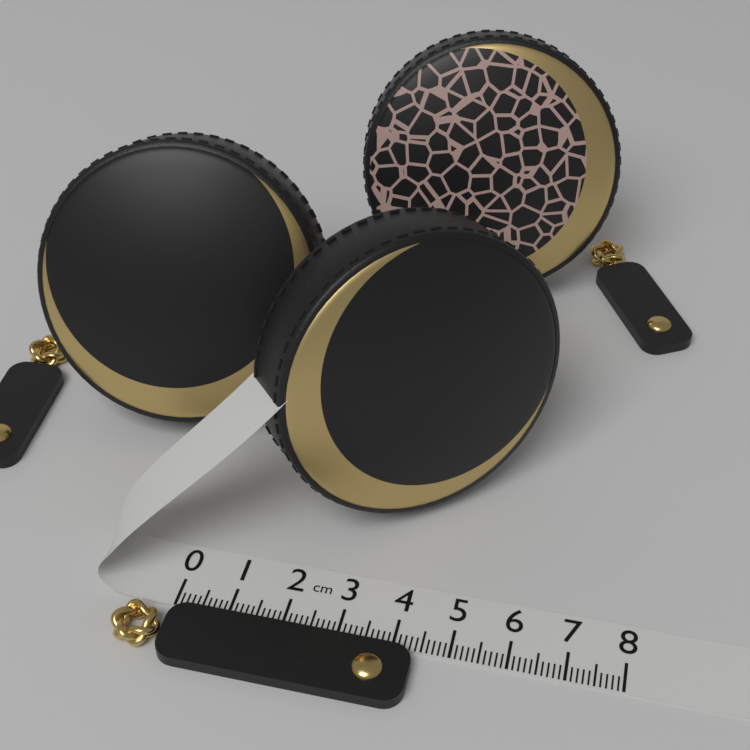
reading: 4.4 cm
